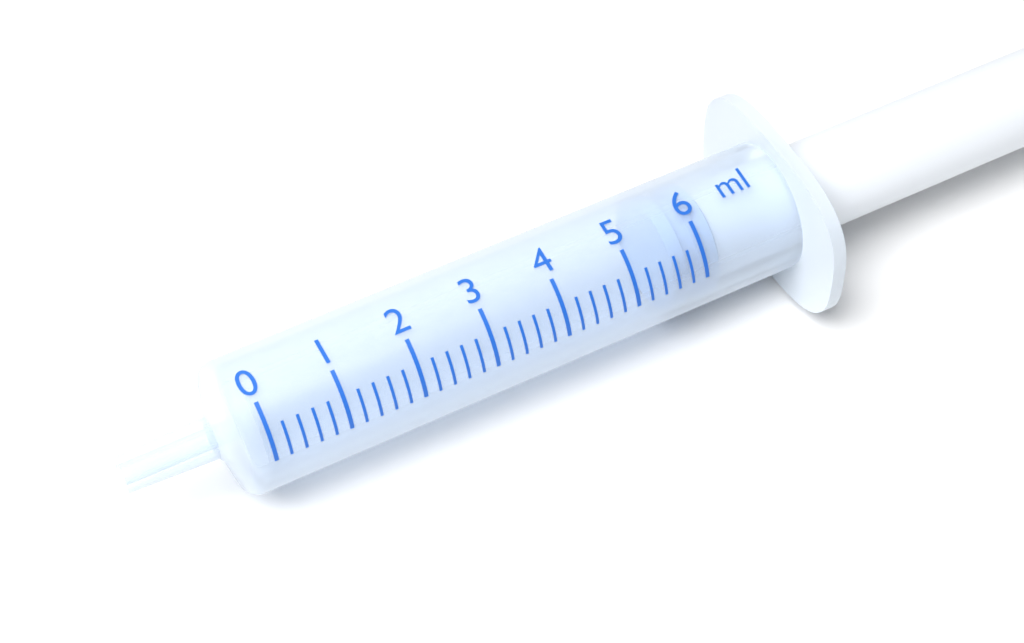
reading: 5.6 ml
